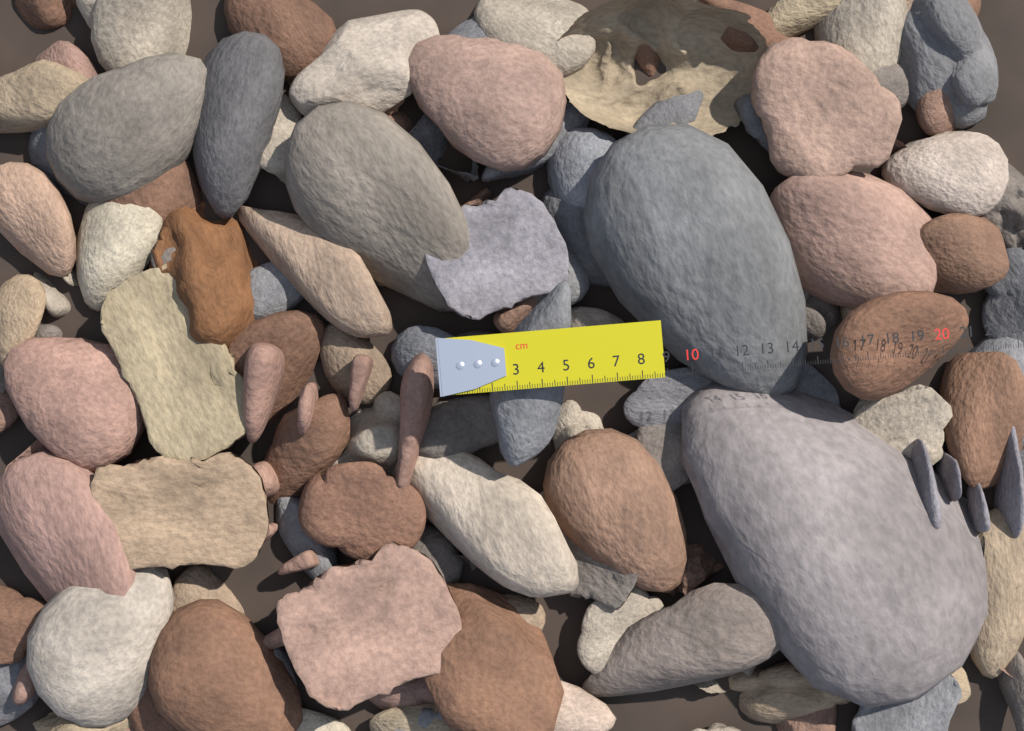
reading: 8.9 cm
